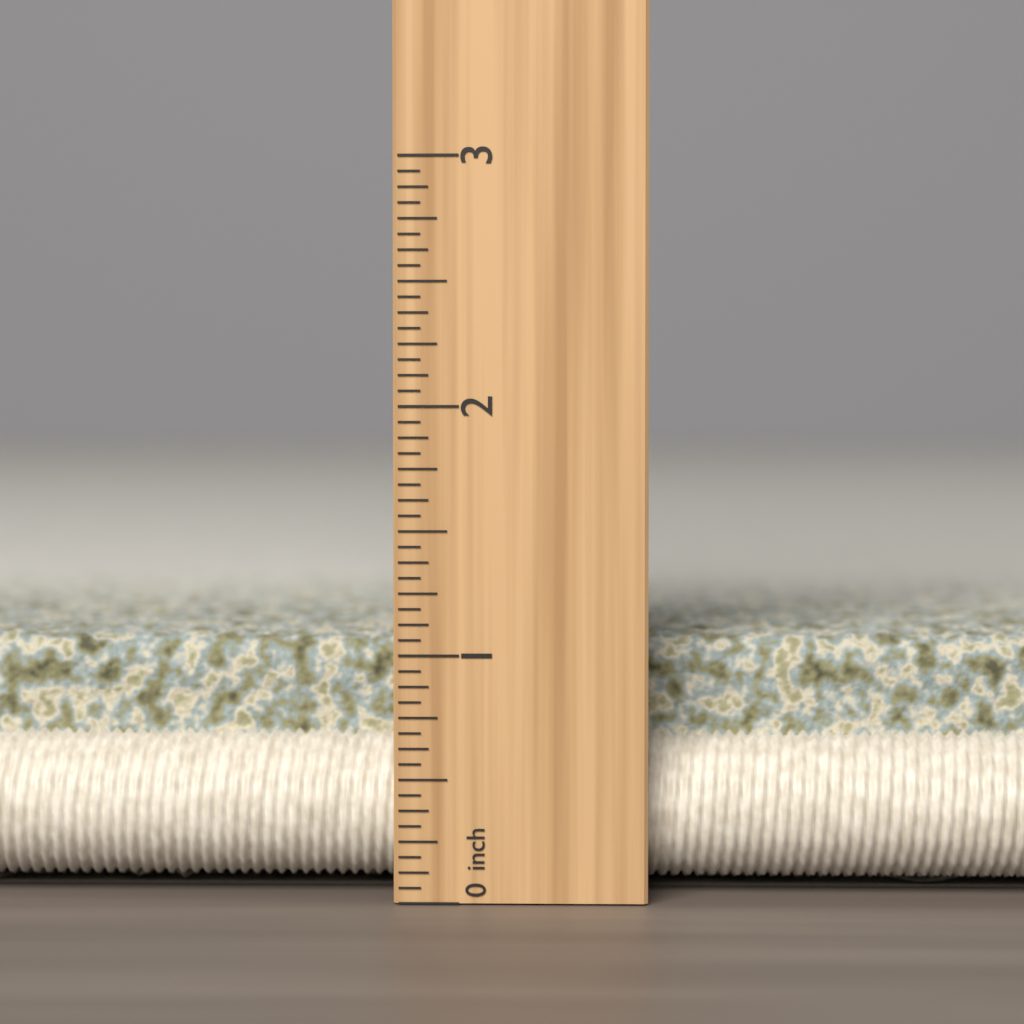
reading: 1.0625 inch
